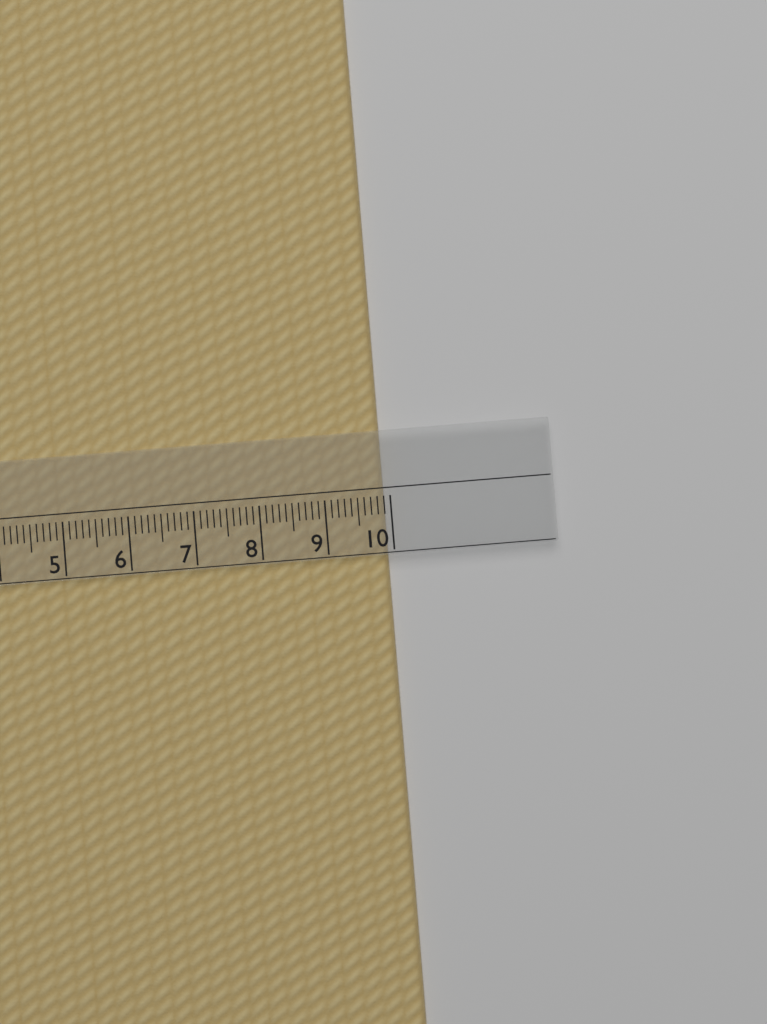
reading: 9.9 cm
